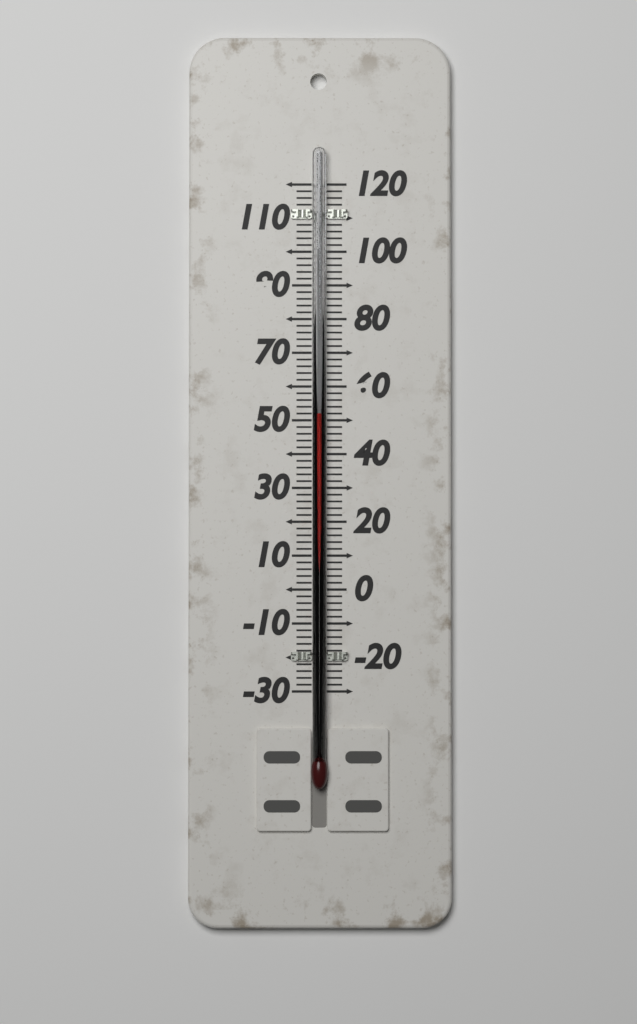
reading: 52 (no unit)
